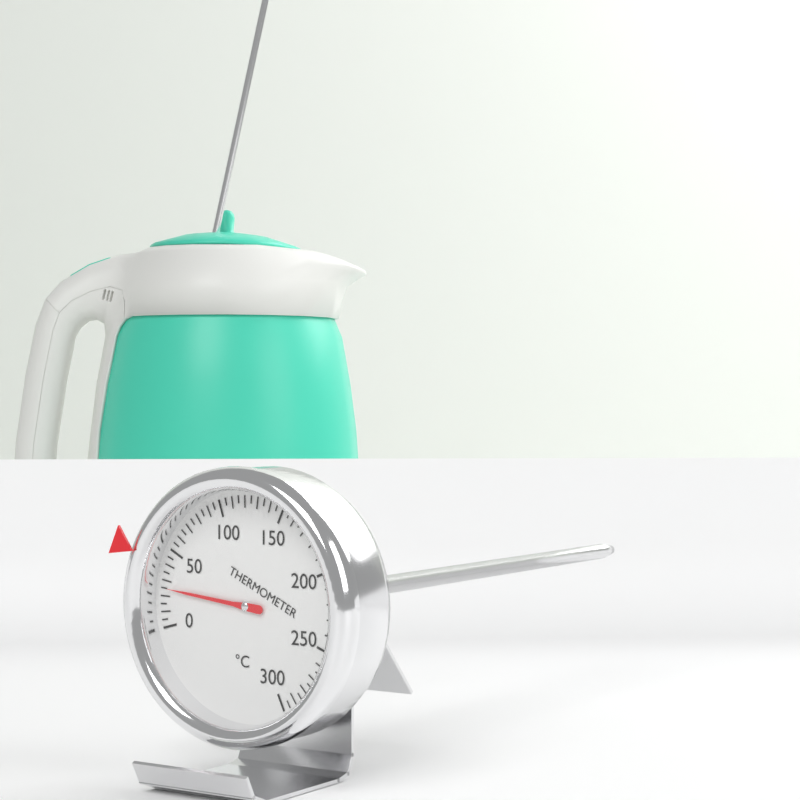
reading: 25 °C
